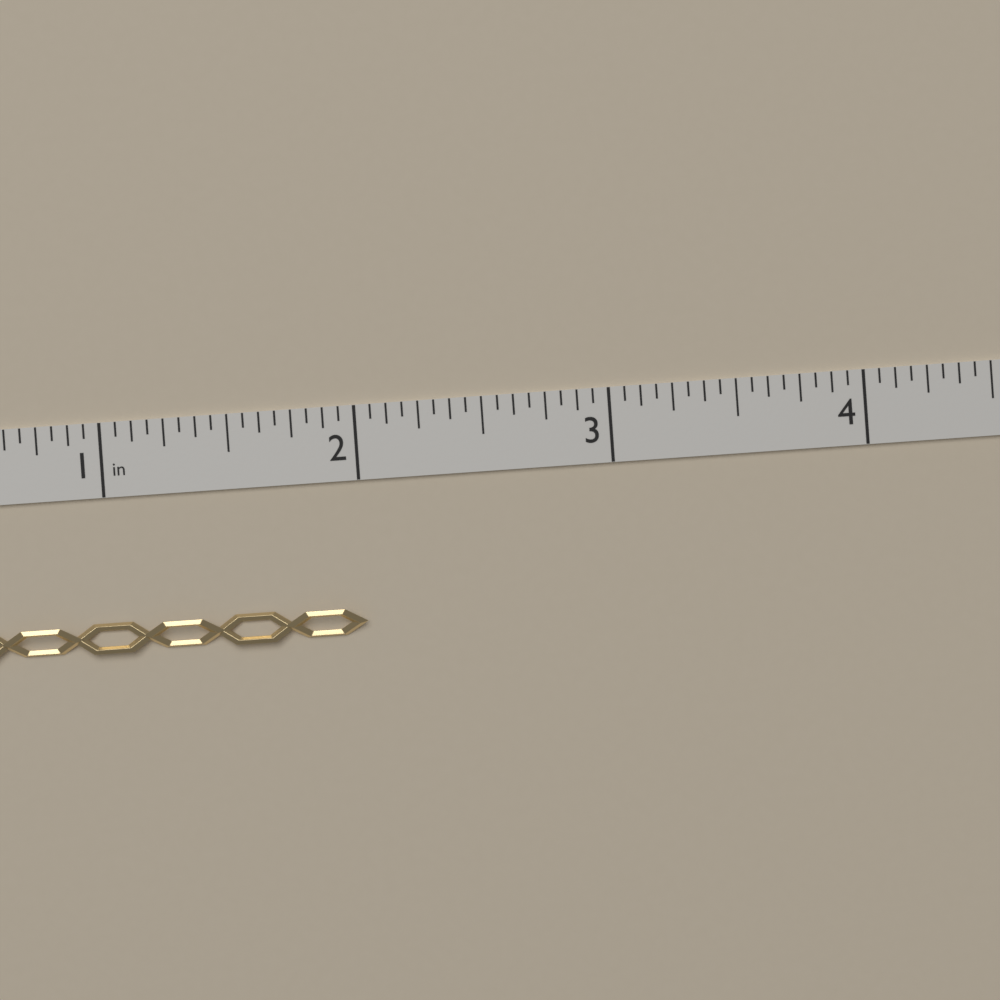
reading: 2.0000 in
